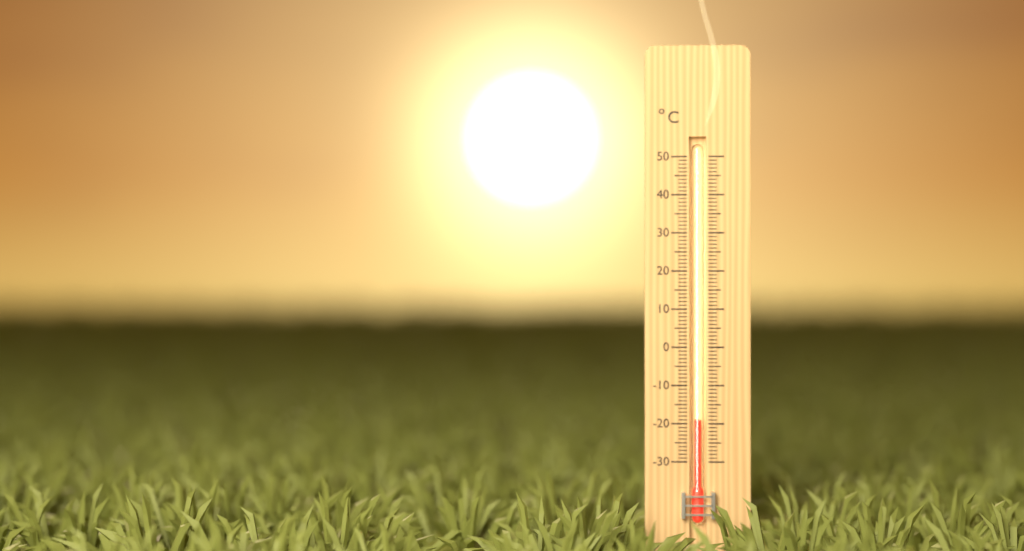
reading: -19 °C
